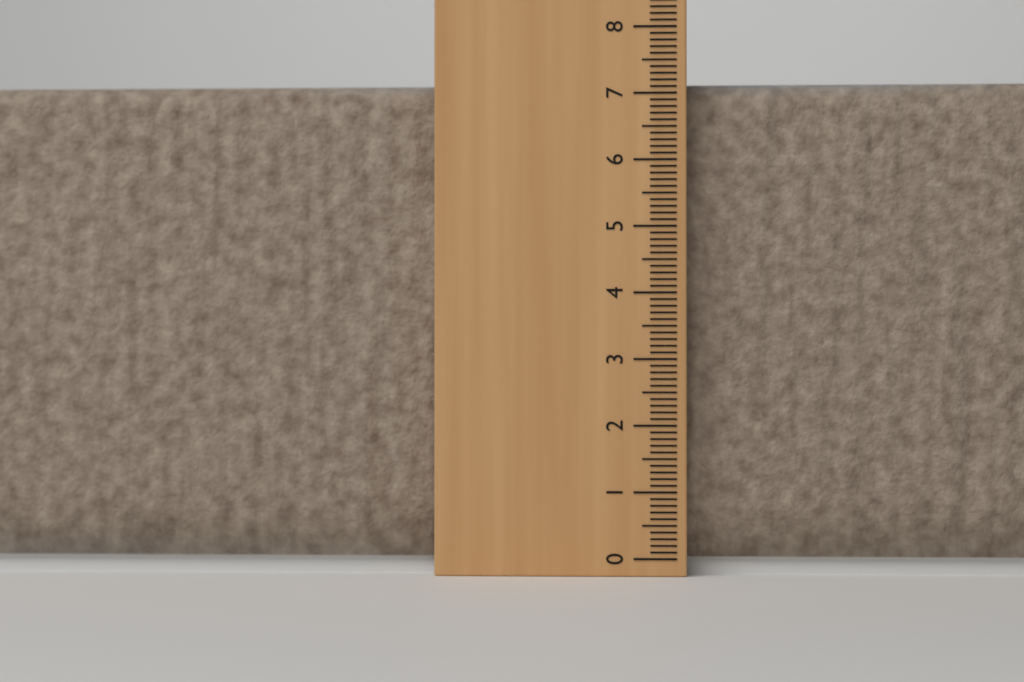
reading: 7.2 cm
